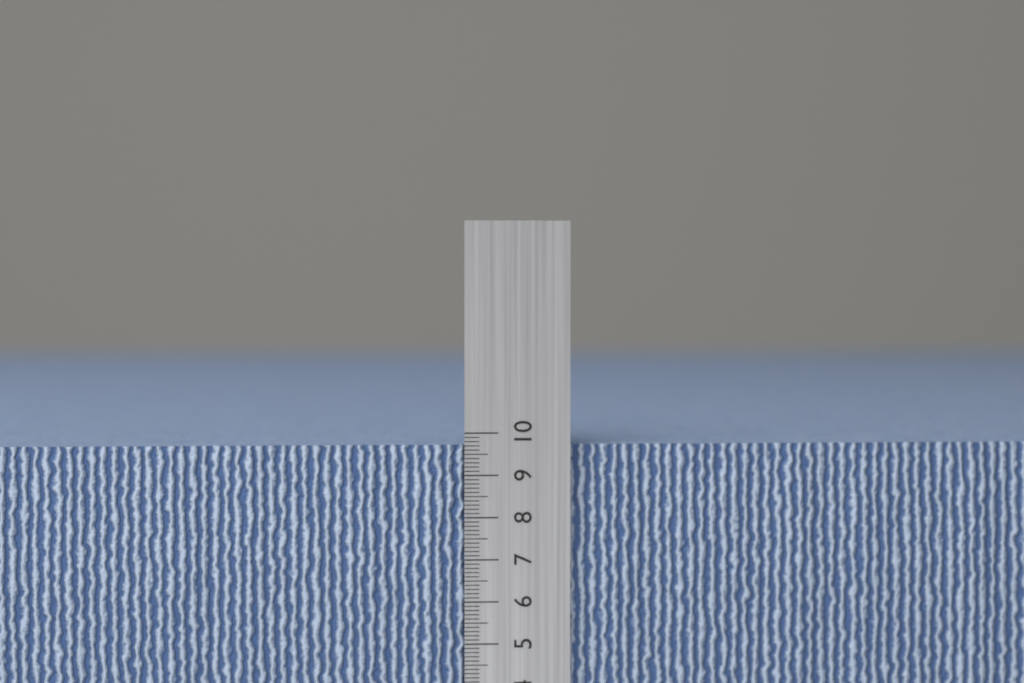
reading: 9.7 cm
